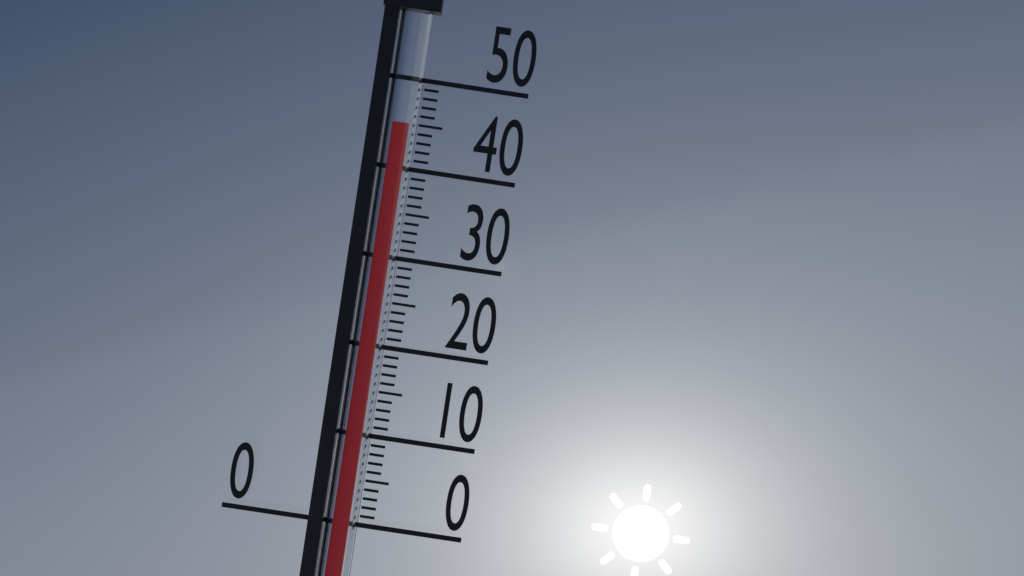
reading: 45 (no unit)
